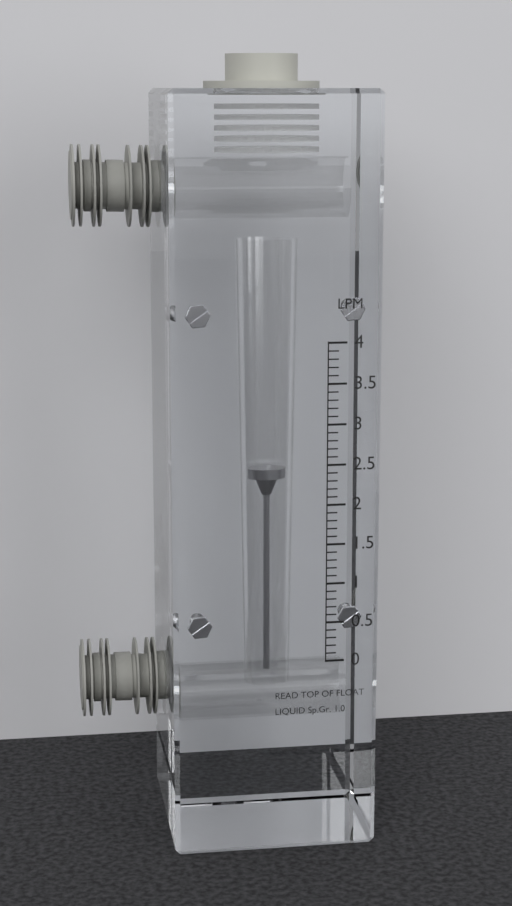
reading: 2.3 LPM
